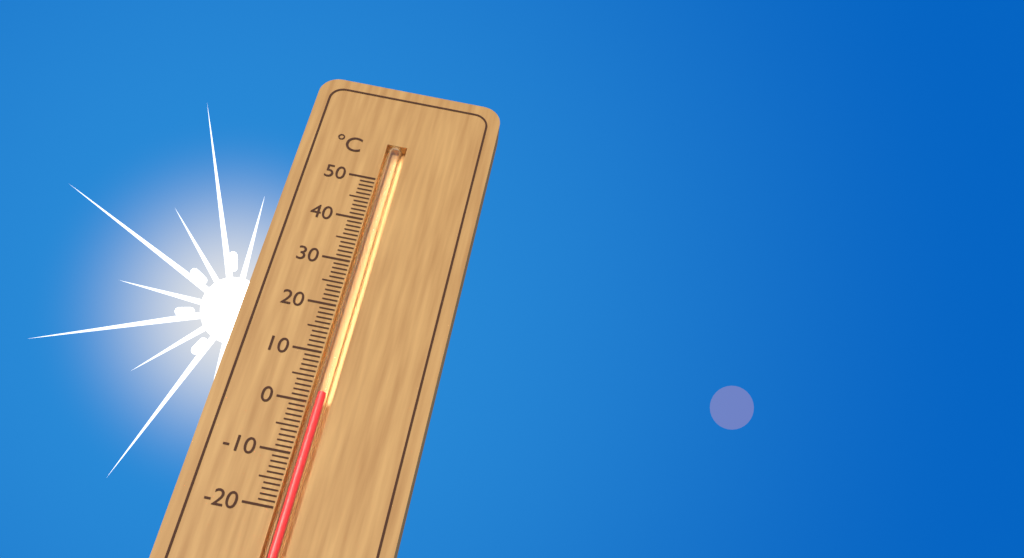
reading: 2 °C
